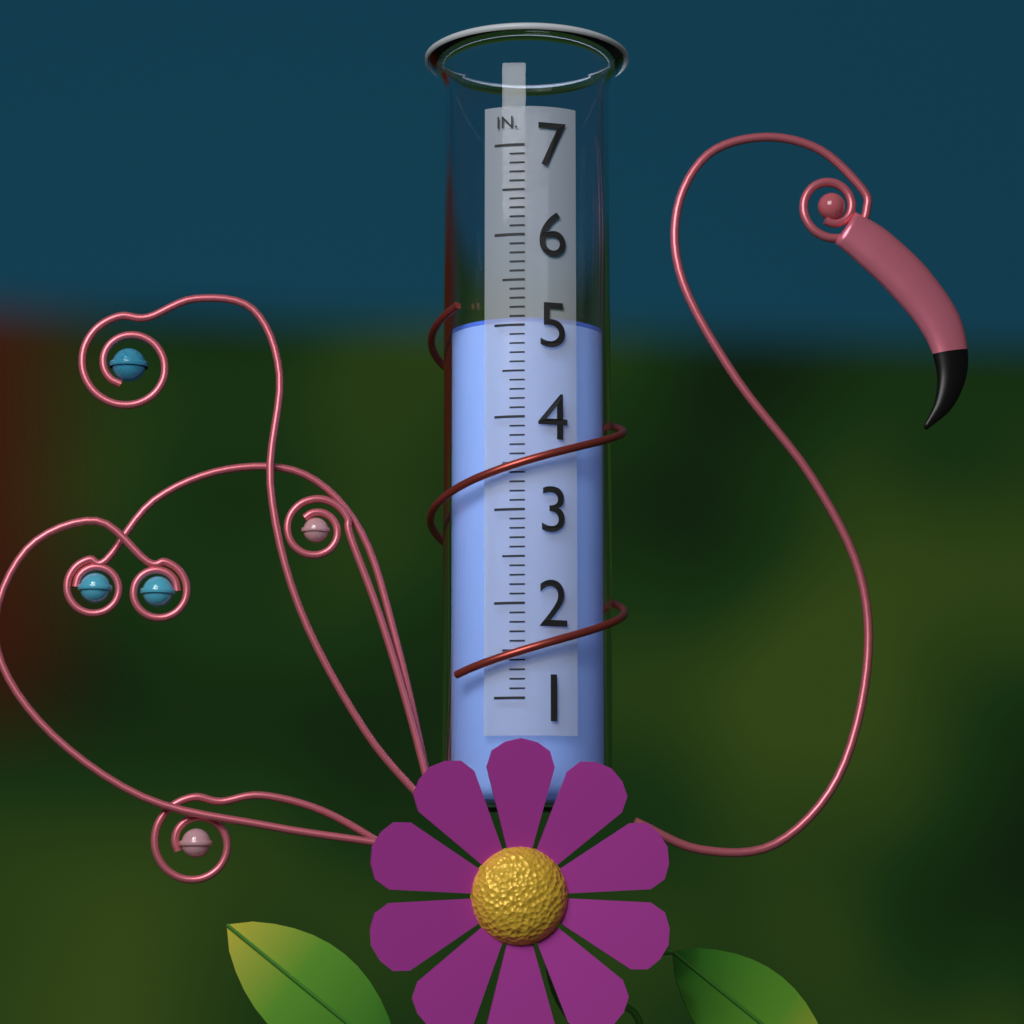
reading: 5.1 in
